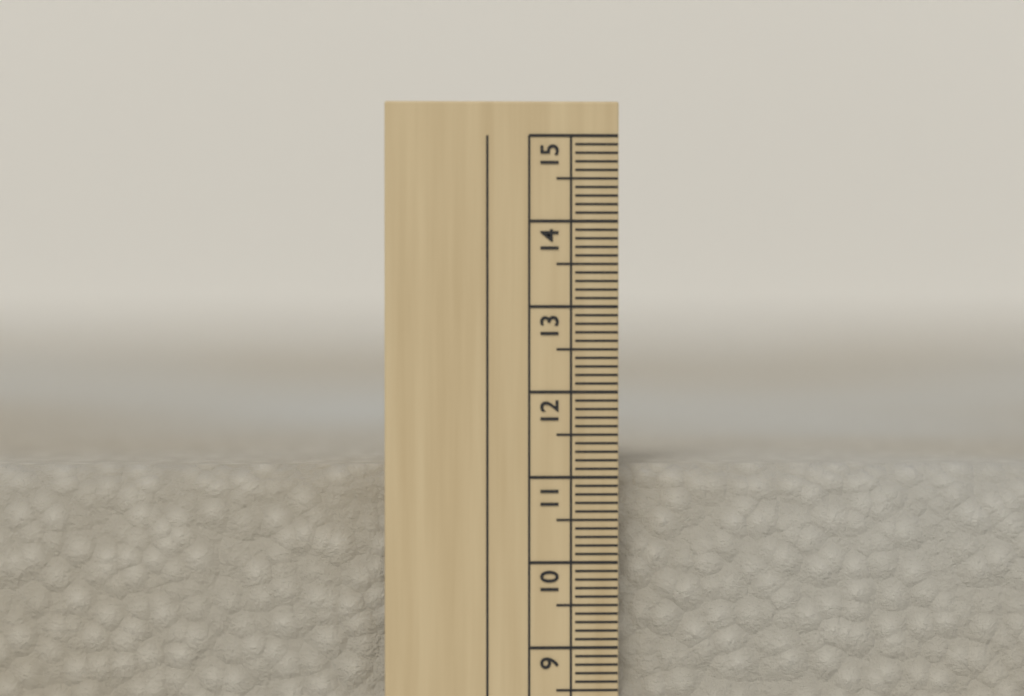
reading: 11.1 cm
